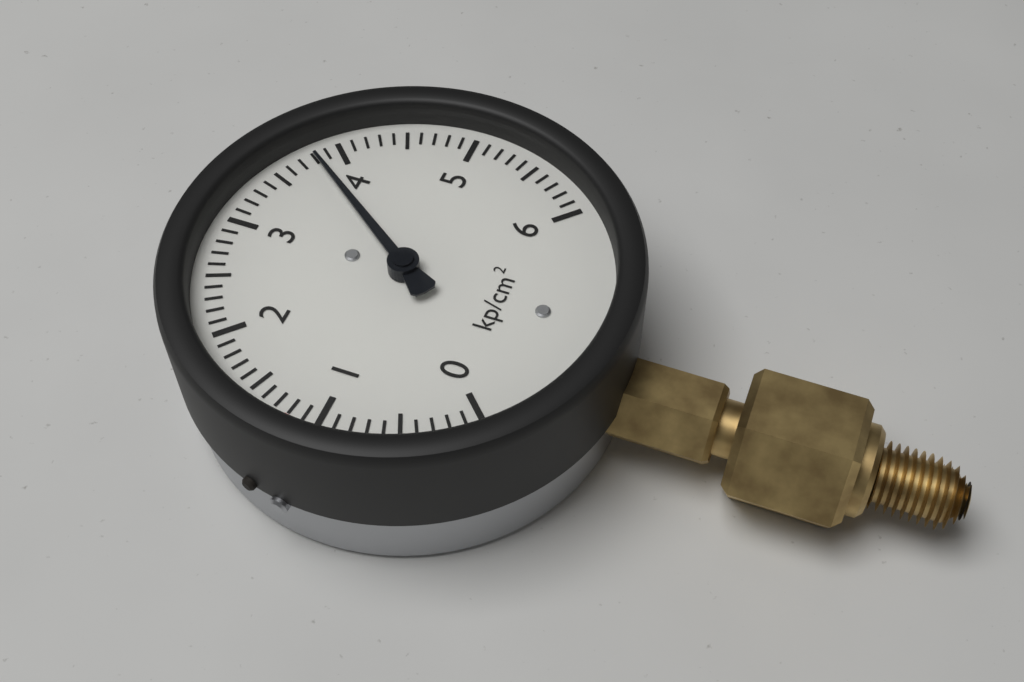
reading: 3.8 kp/cm²
